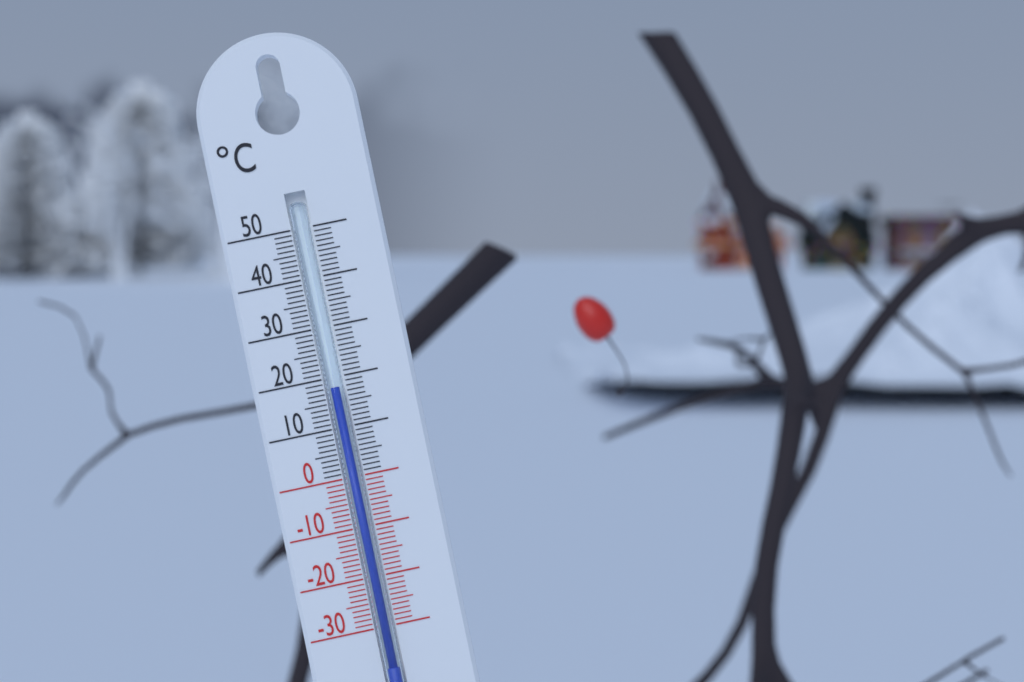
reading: 18 °C
